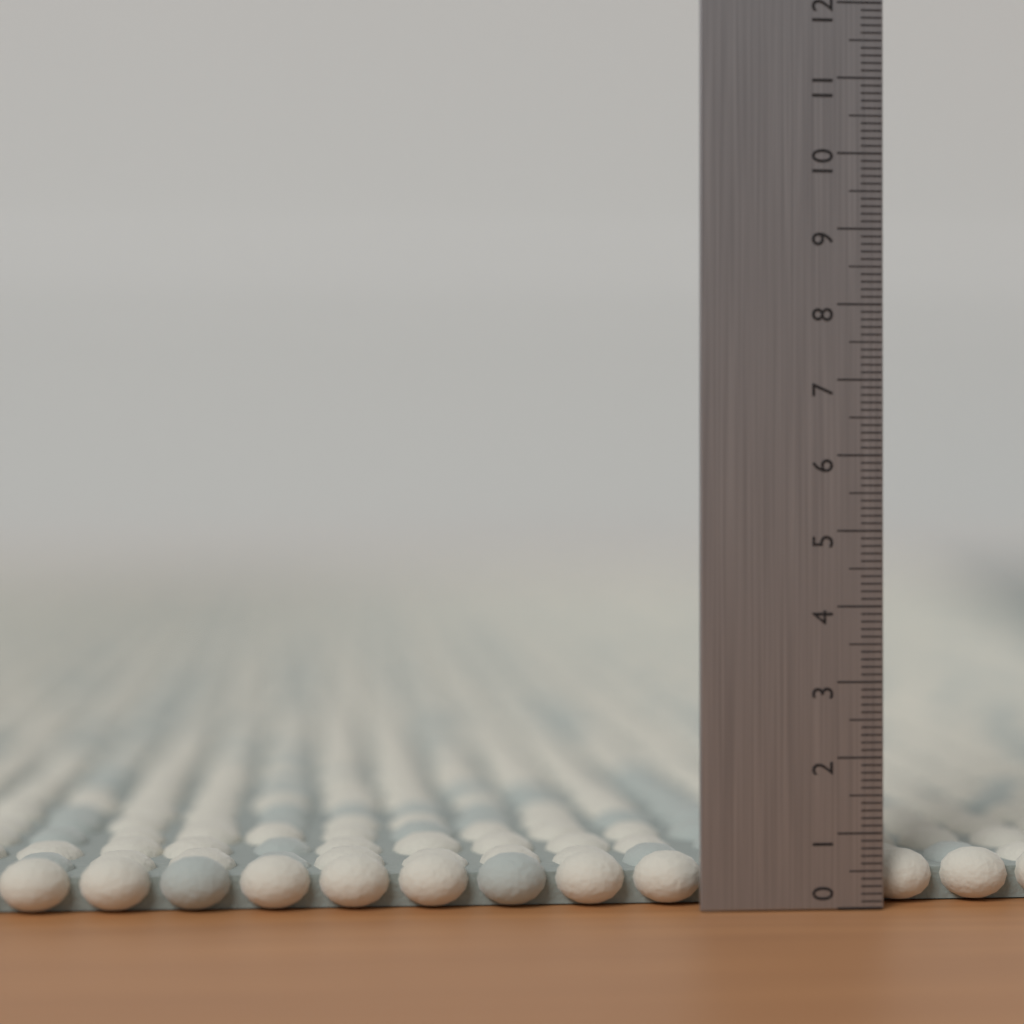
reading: 0.7 (no unit)
